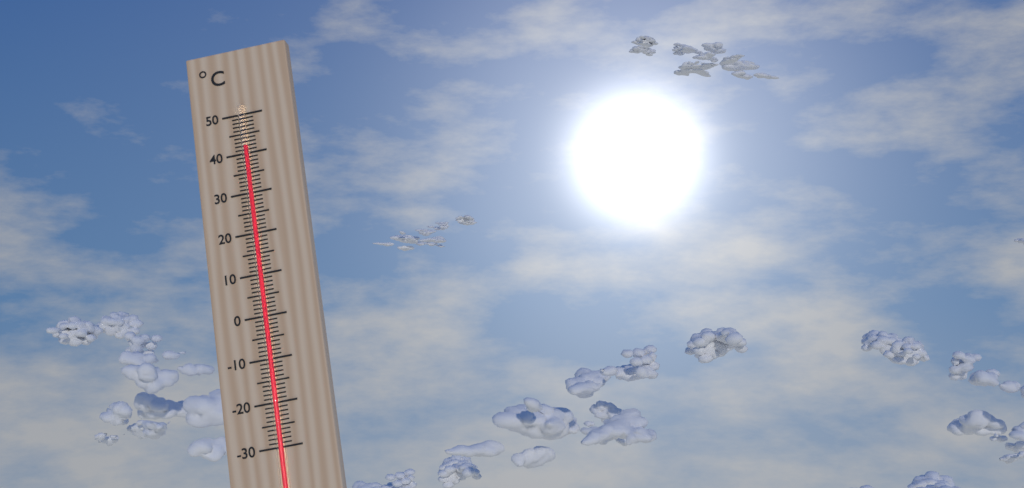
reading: 42 °C
